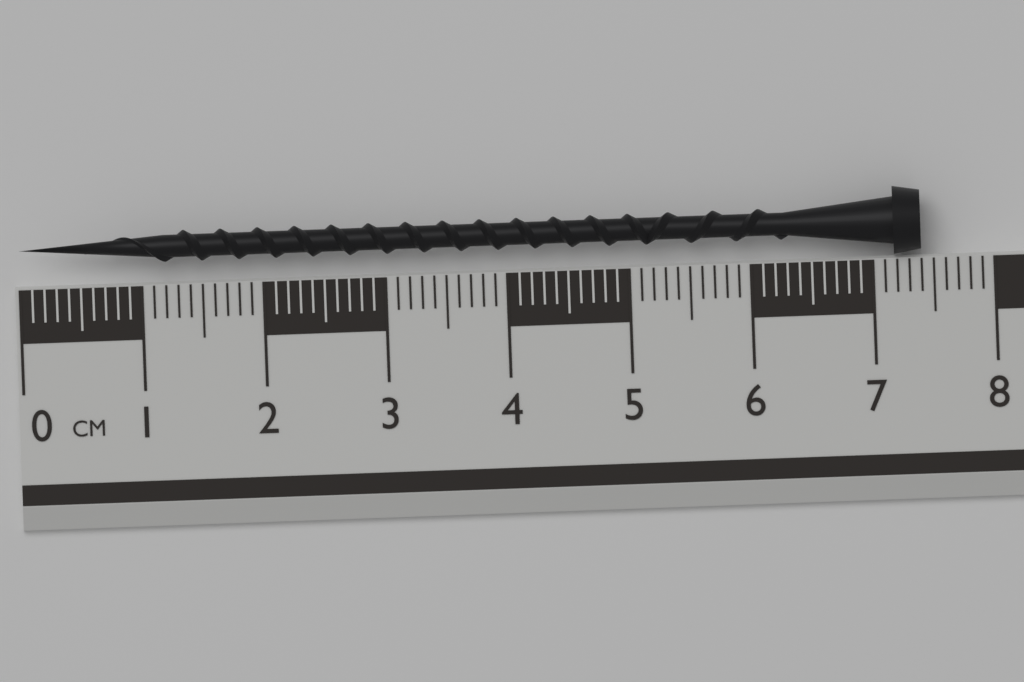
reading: 7.4 cm
